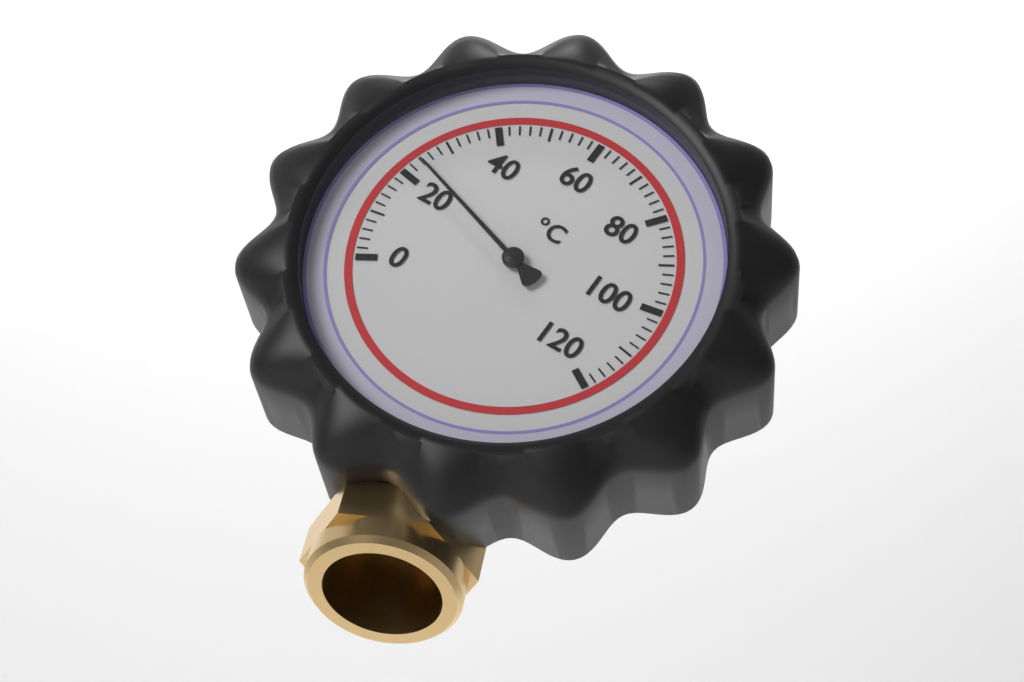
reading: 24 °C
